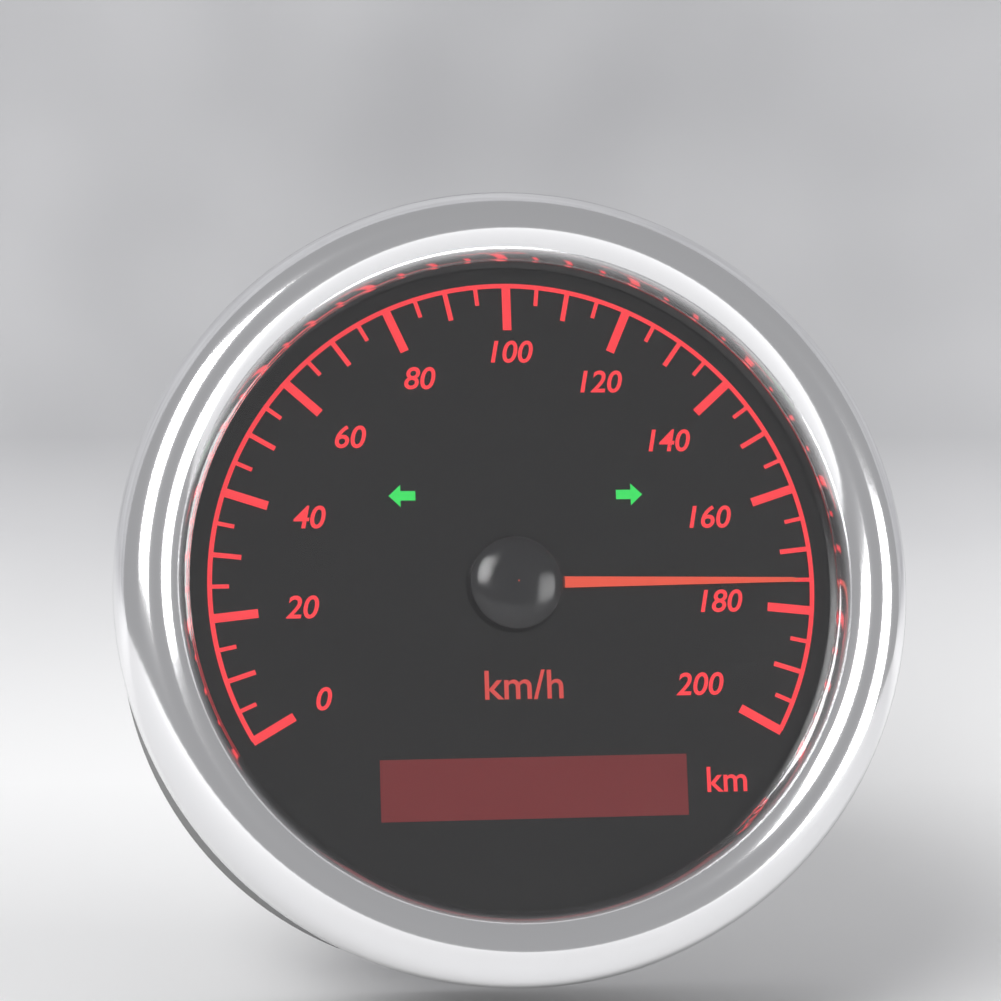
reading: 175 km/h
